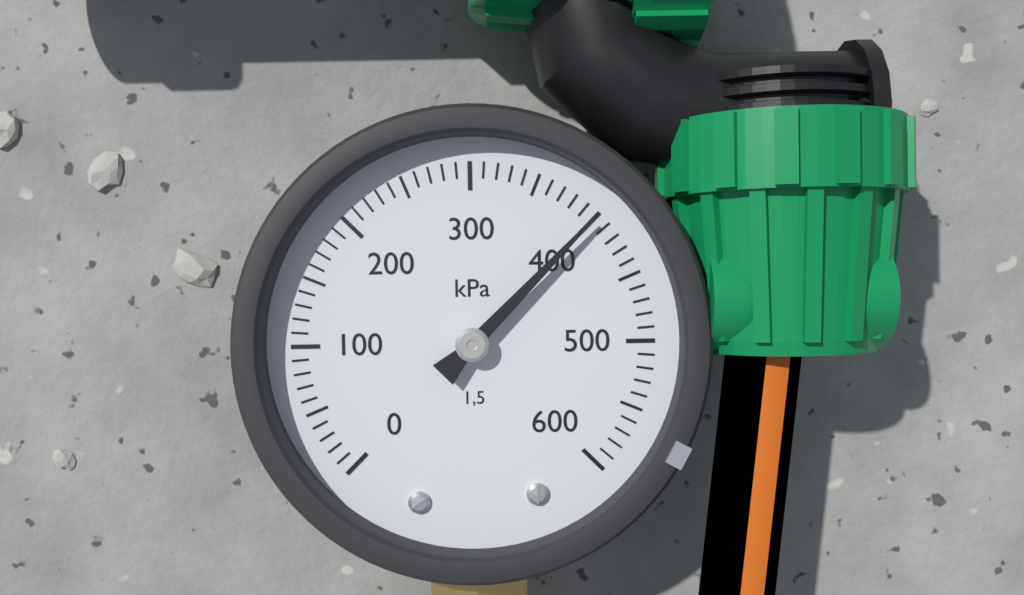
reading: 400 kPa
